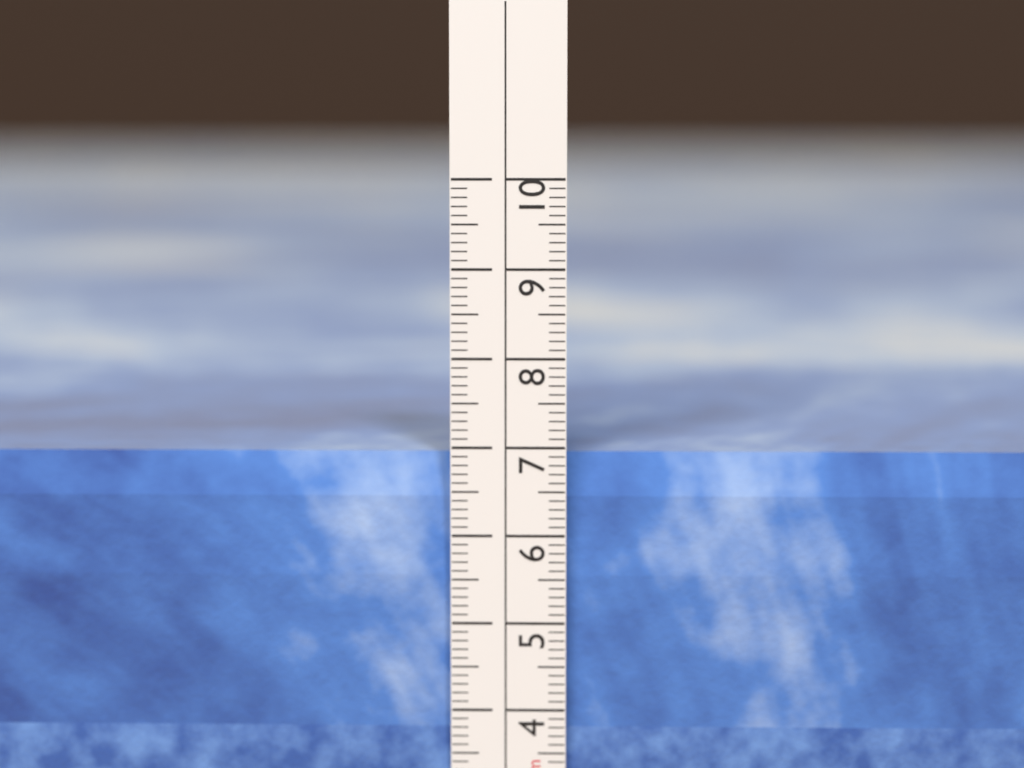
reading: 6.9 cm
